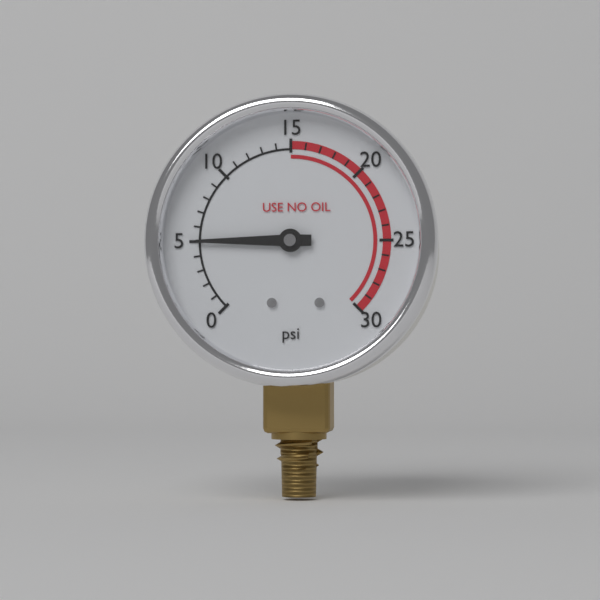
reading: 5 psi
